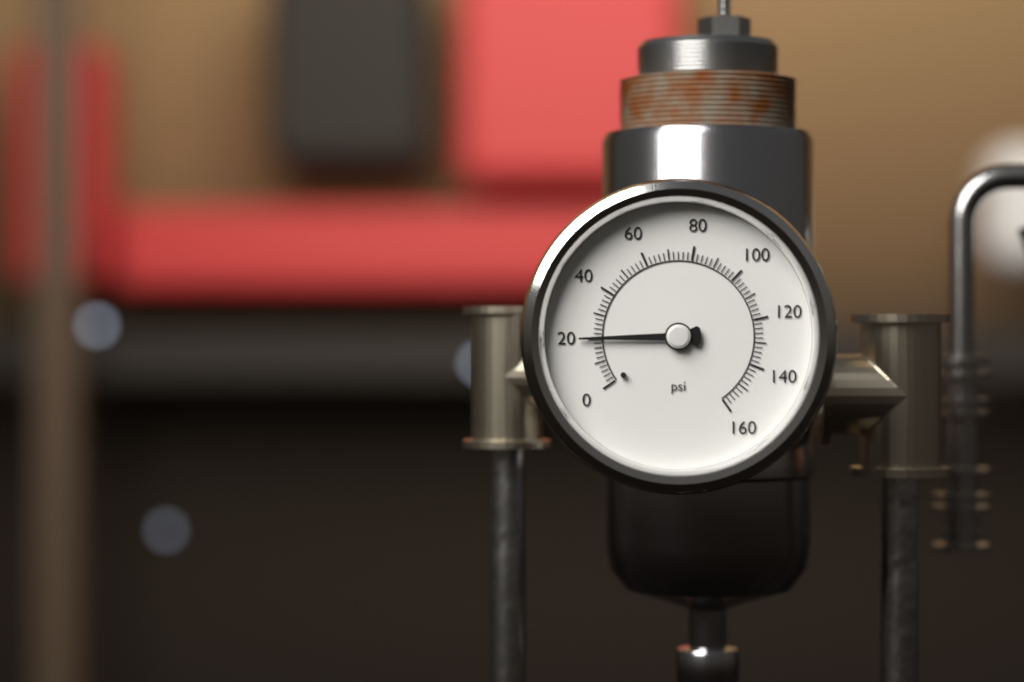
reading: 20 psi
